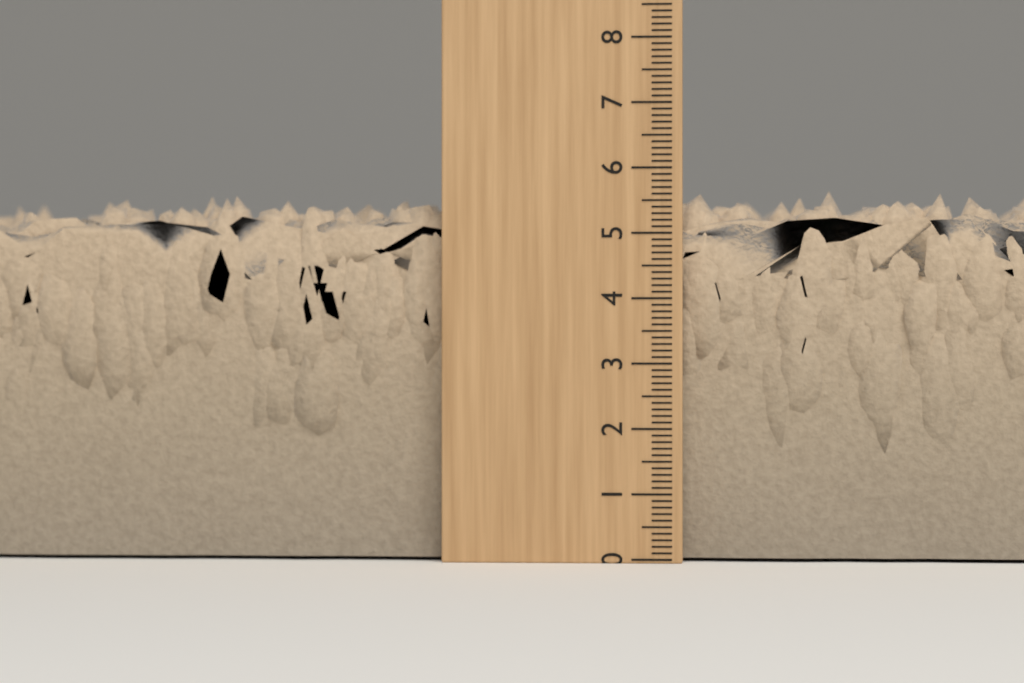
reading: 5.7 (no unit)
